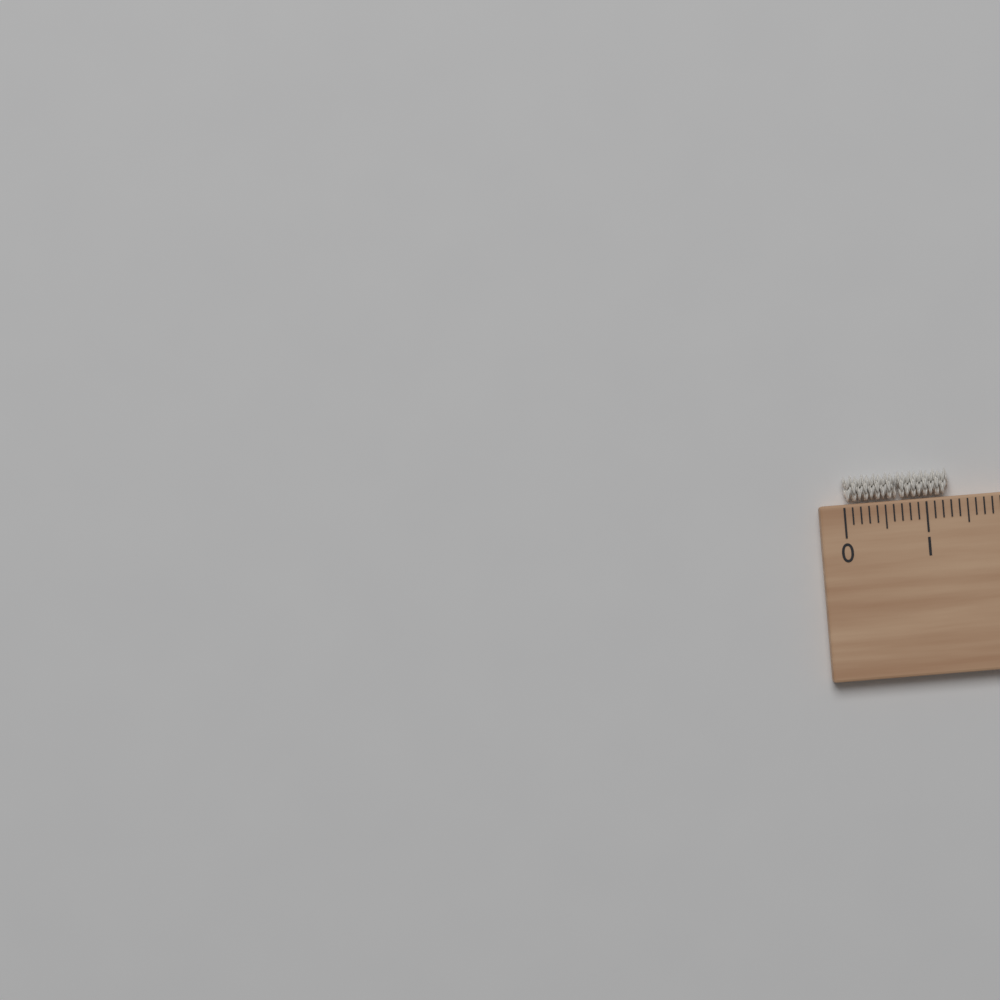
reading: 1.3 cm
